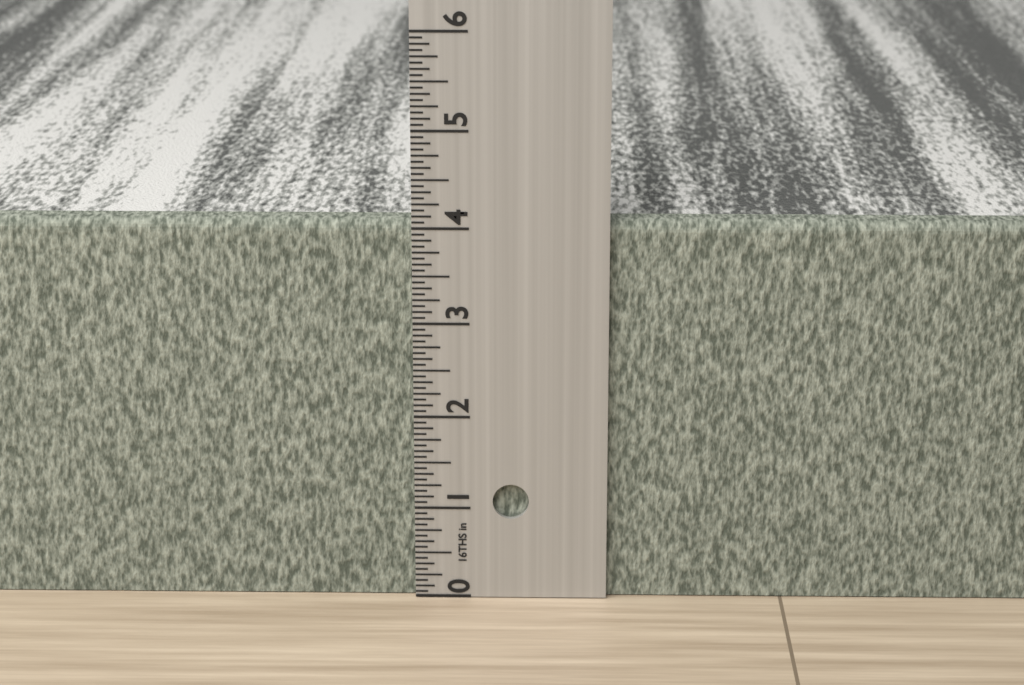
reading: 4.0625 in
